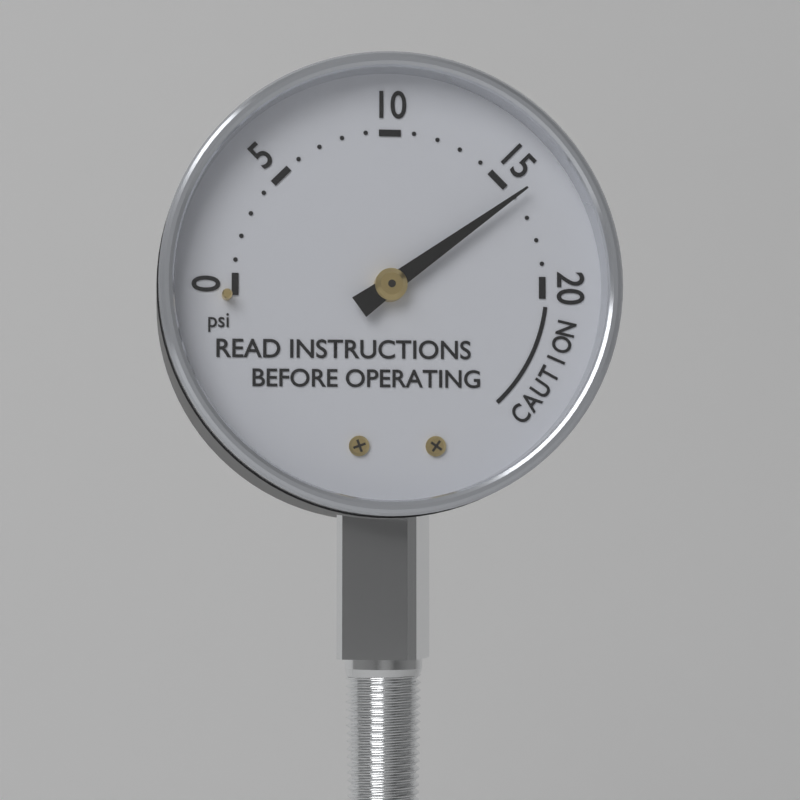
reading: 16 psi
